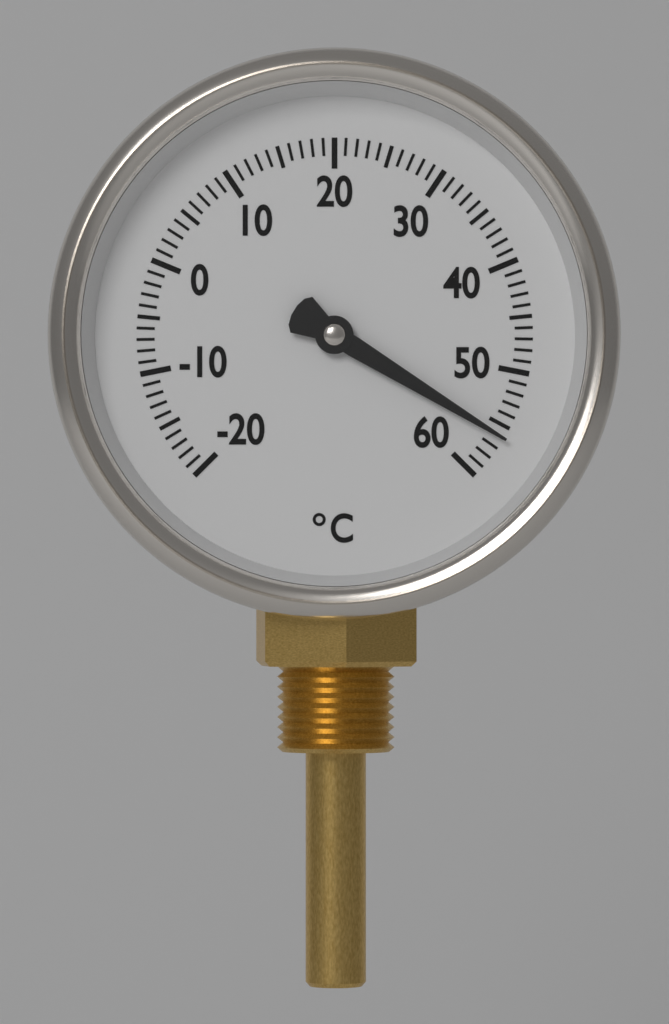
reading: 56 °C
